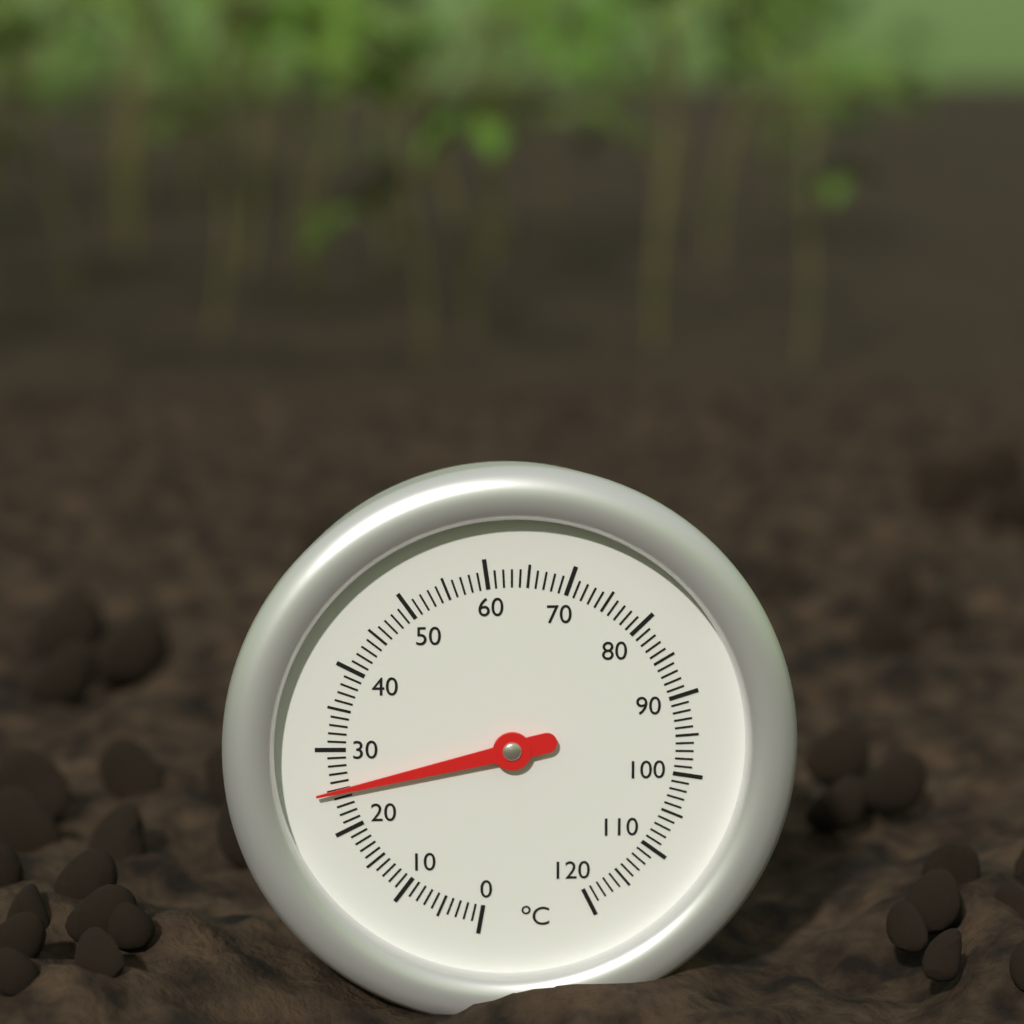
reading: 25 °C
